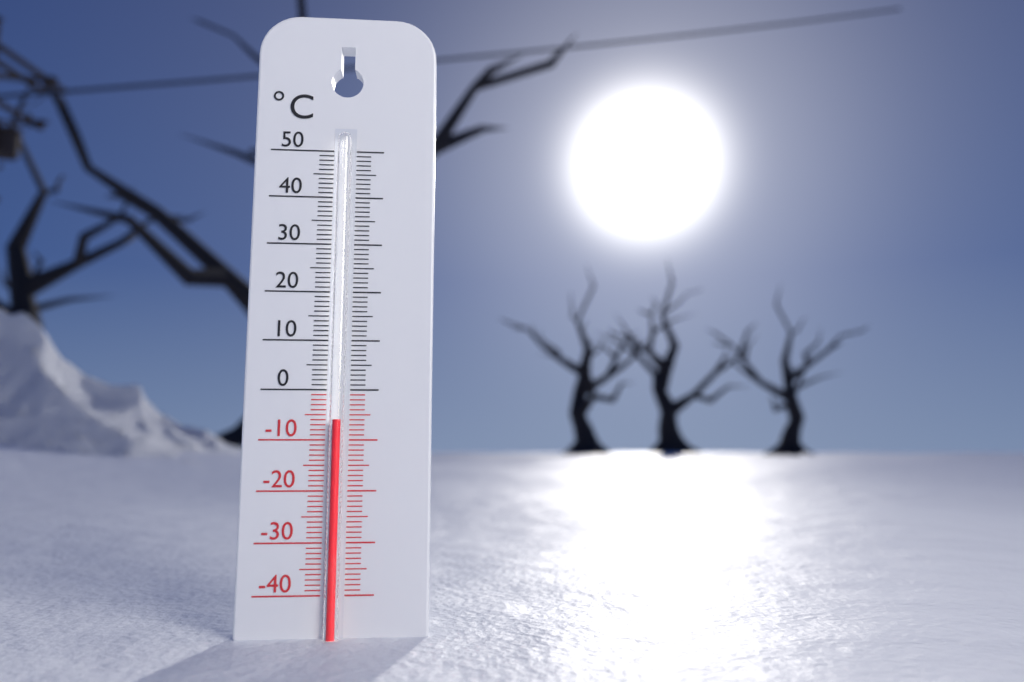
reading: -6 °C
